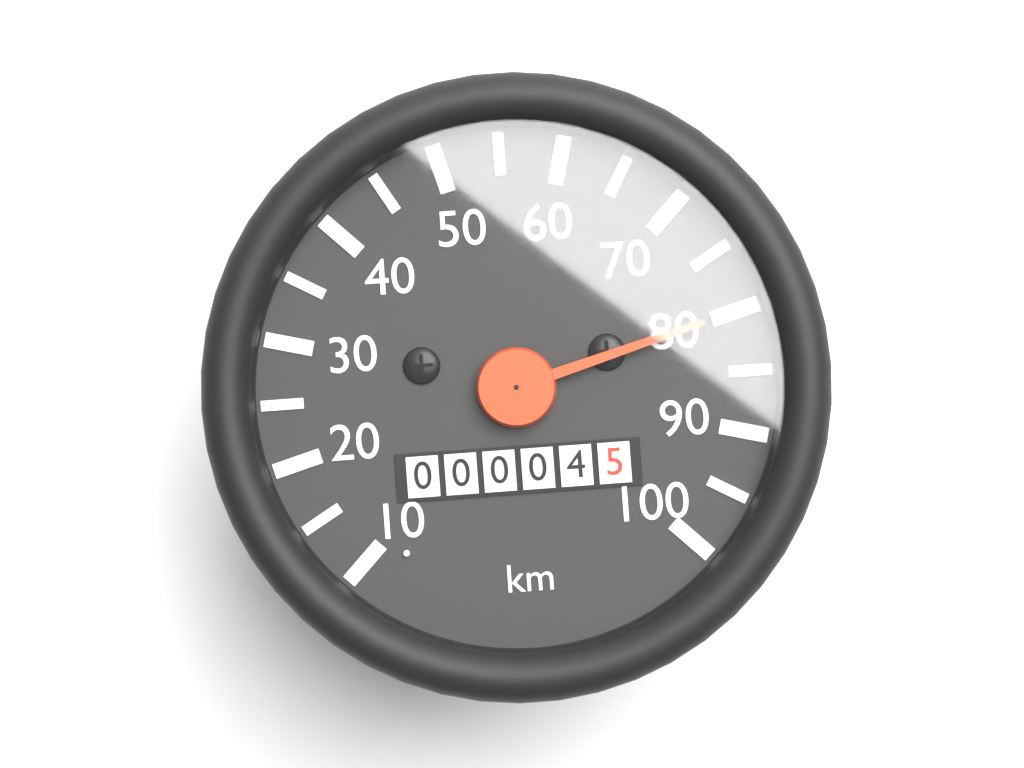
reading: 80 km/h
